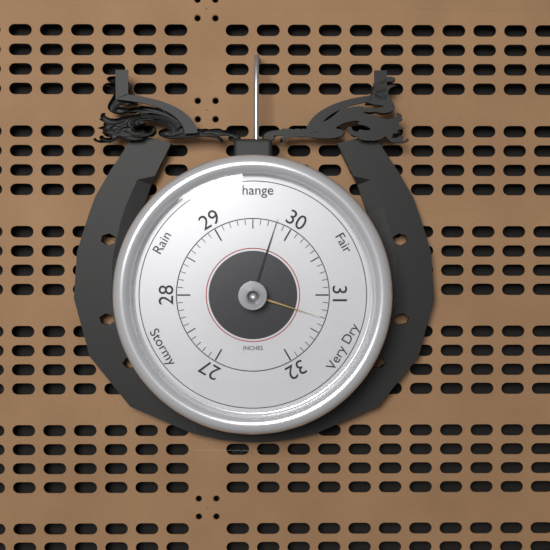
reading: 29.8 inHg
